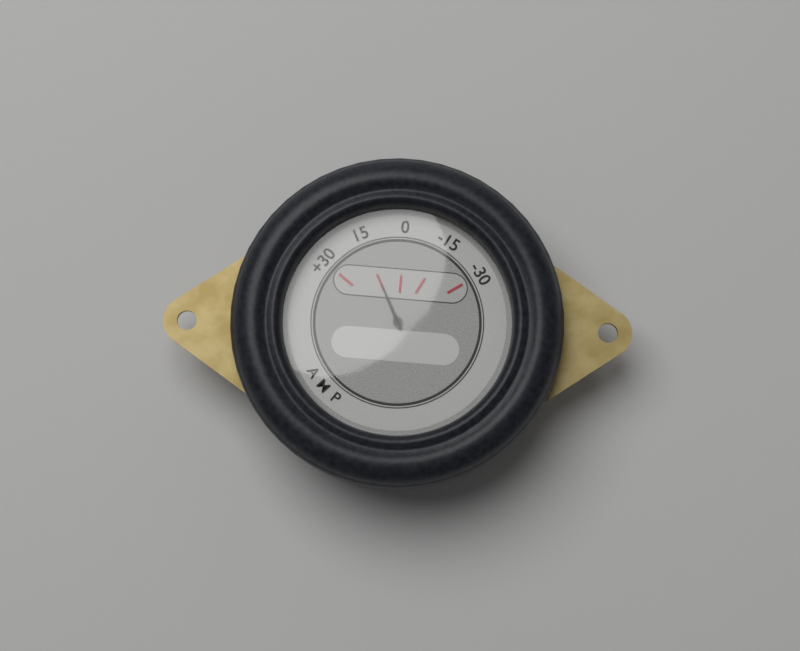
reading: 15 A
